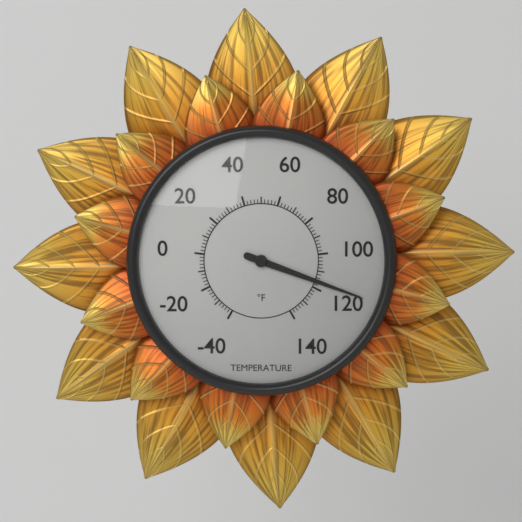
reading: 116 °F
